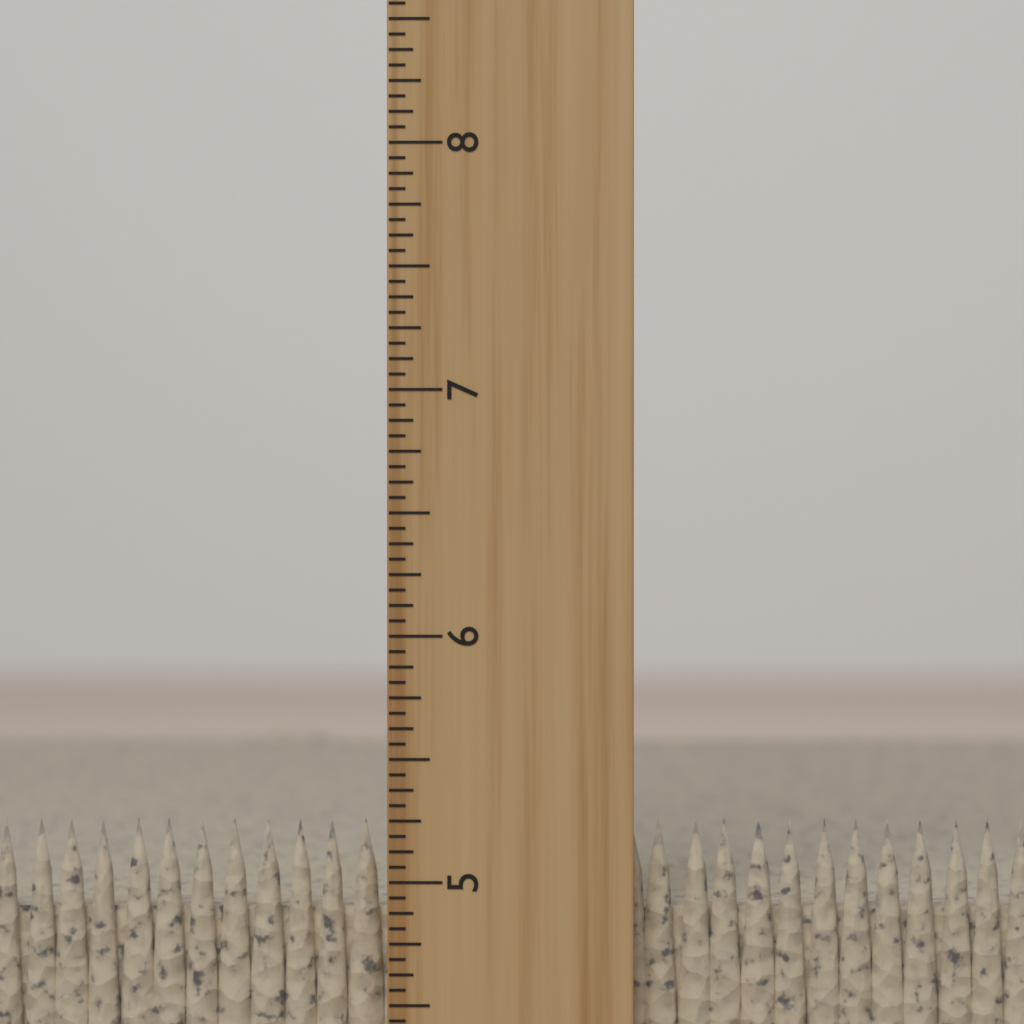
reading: 5.2500 inch
